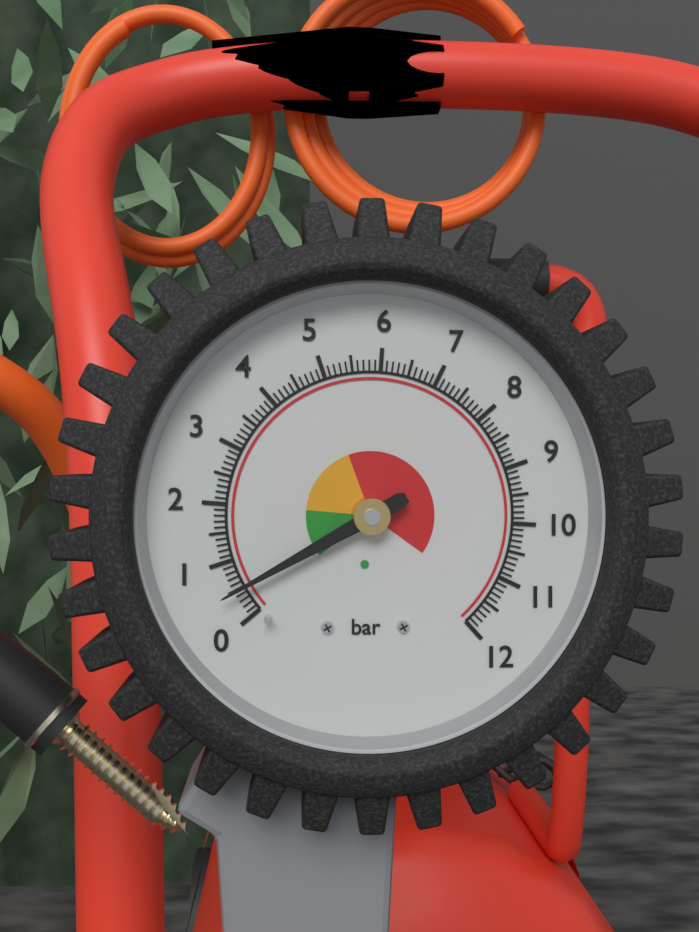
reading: 0.5 bar
